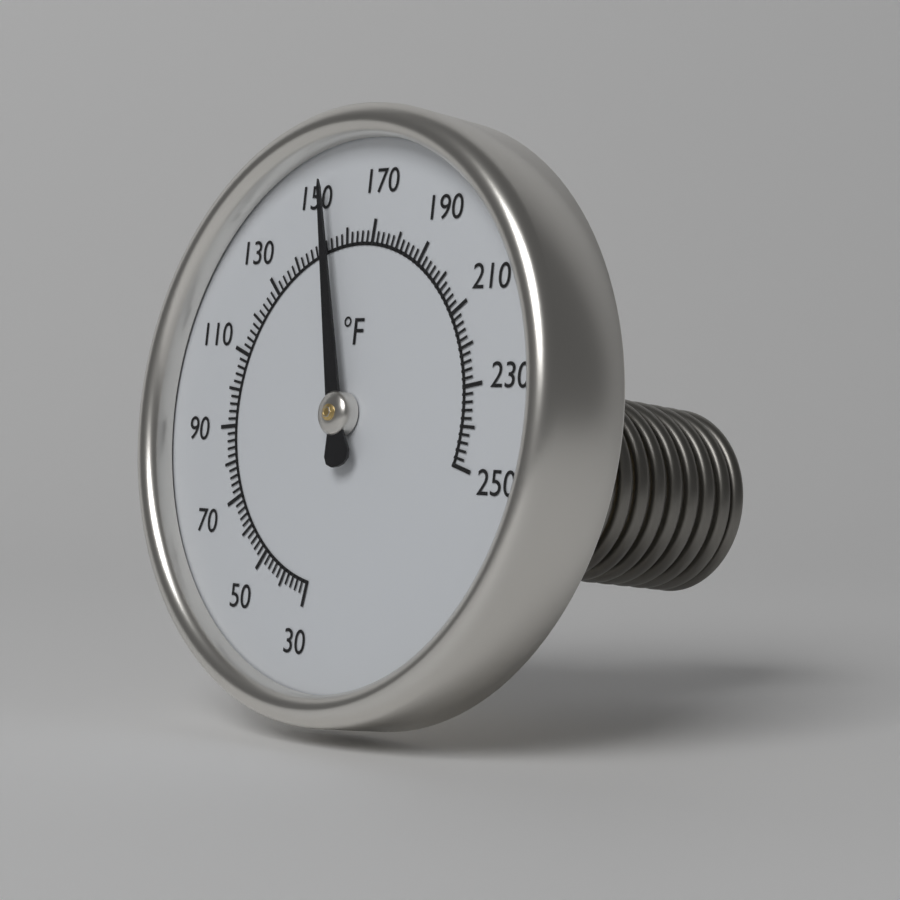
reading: 154 °F
